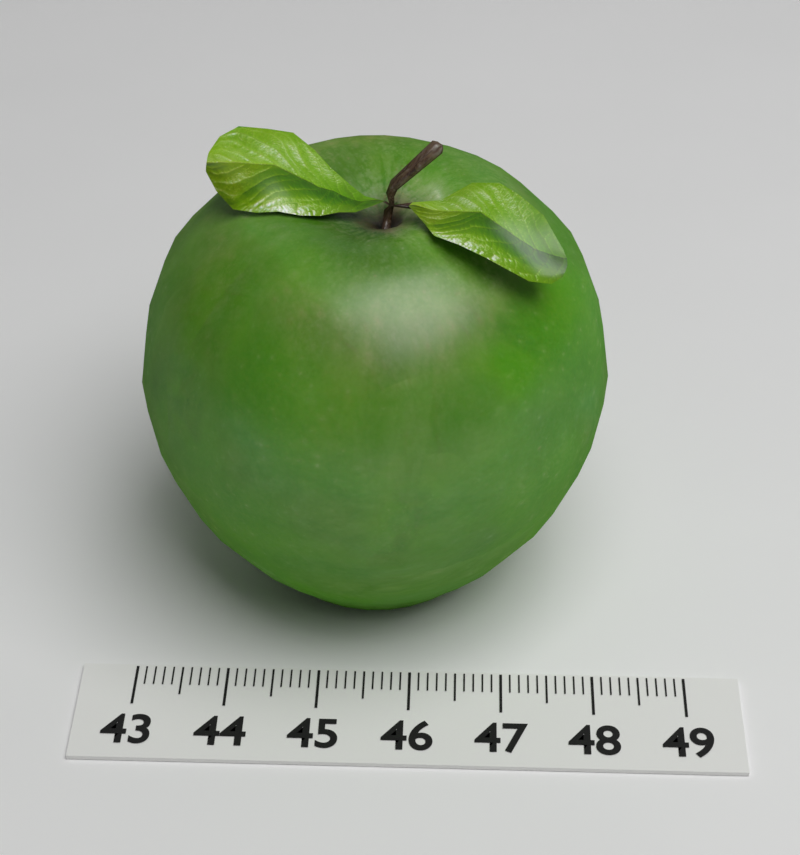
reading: 48.1 (no unit)
